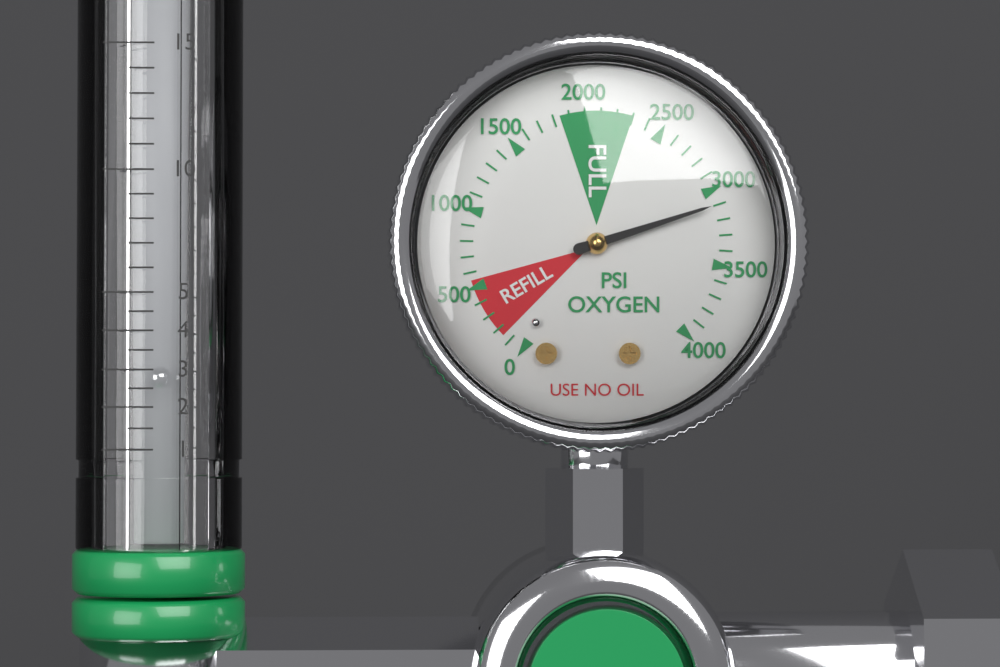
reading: 3100 psi
